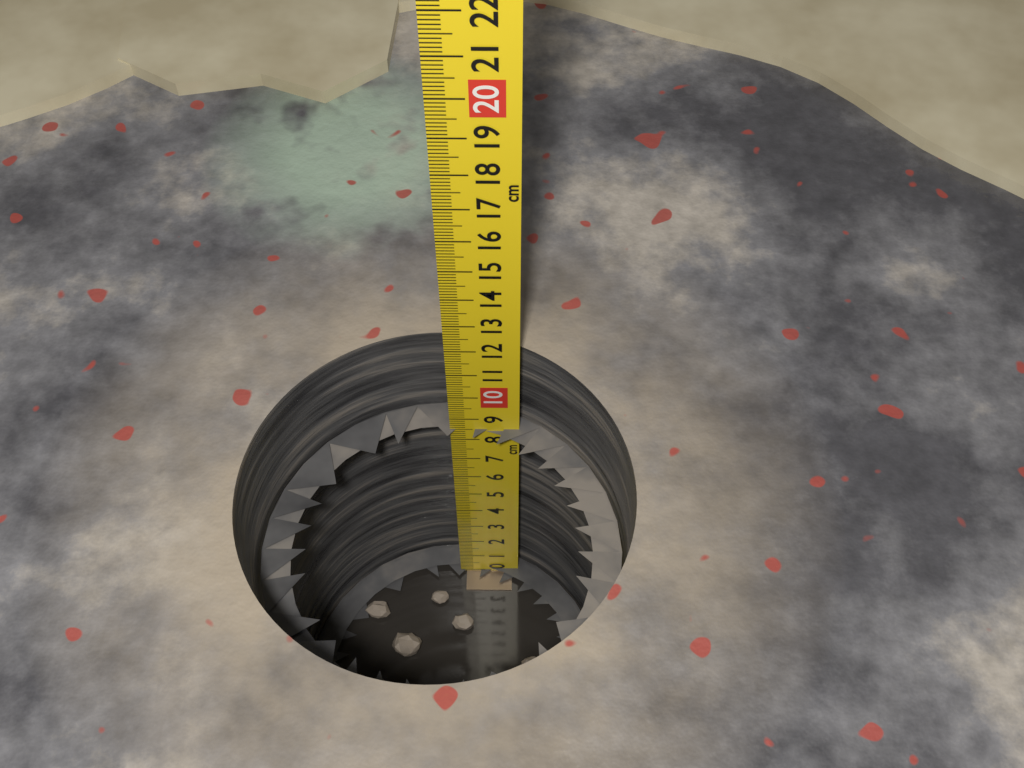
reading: 8.5 cm
